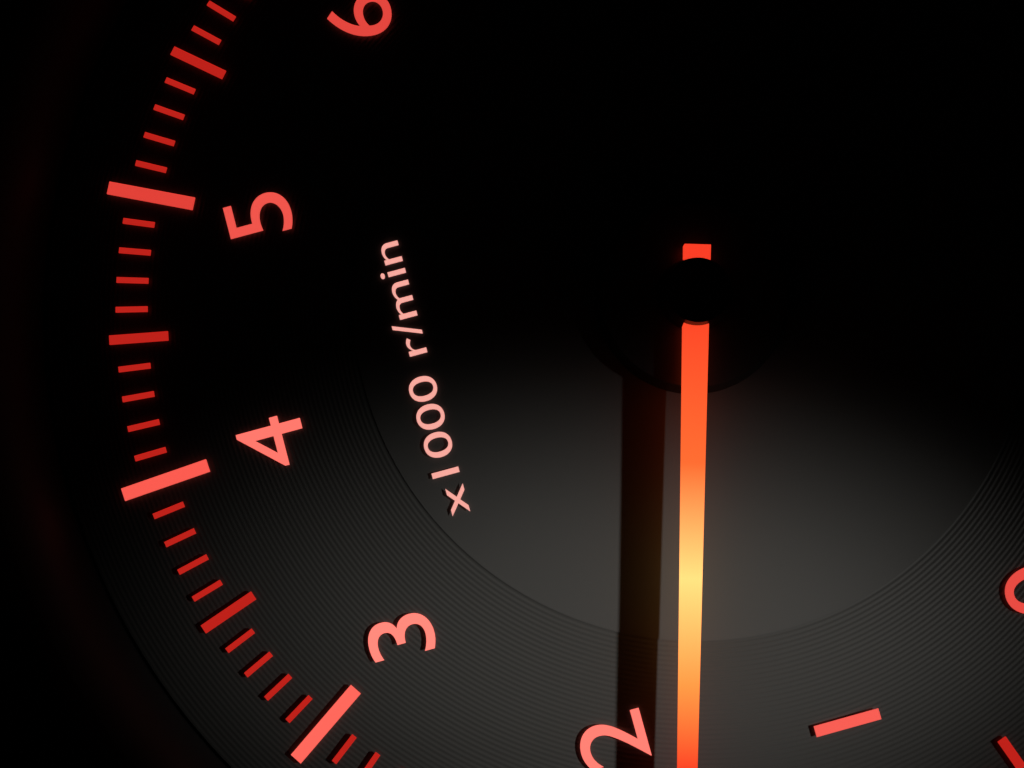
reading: 1700 r/min
